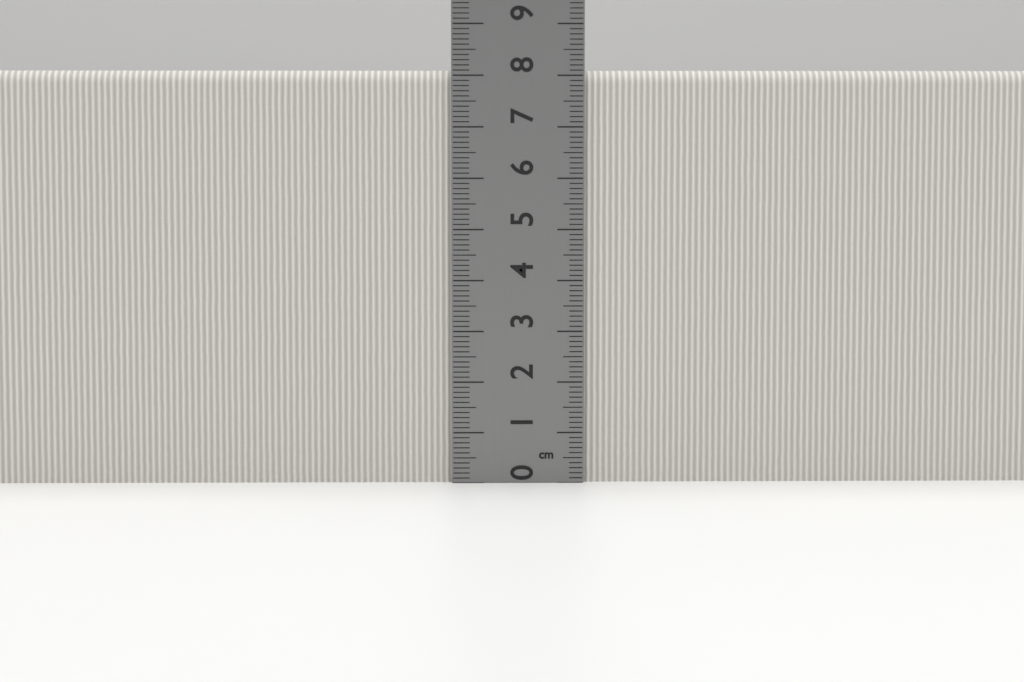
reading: 8.1 cm
